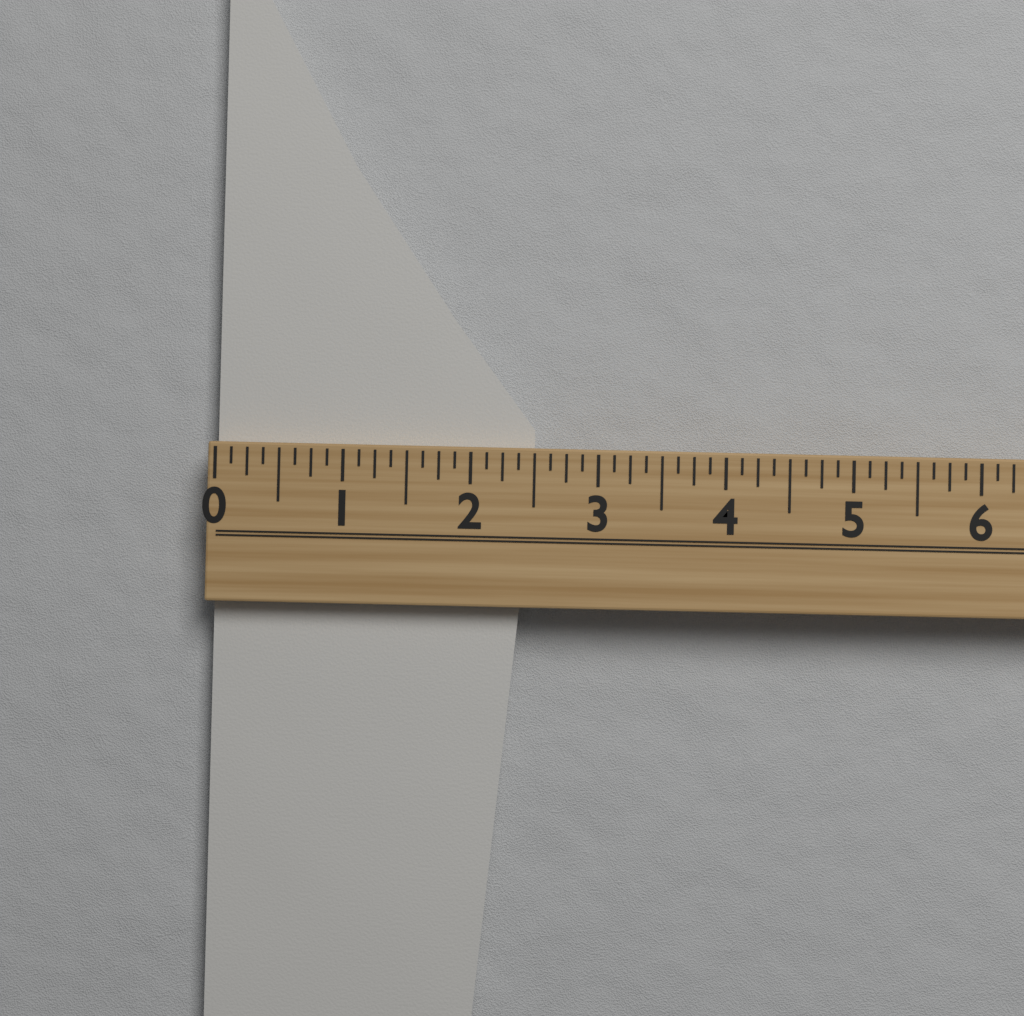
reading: 2.500 (no unit)
